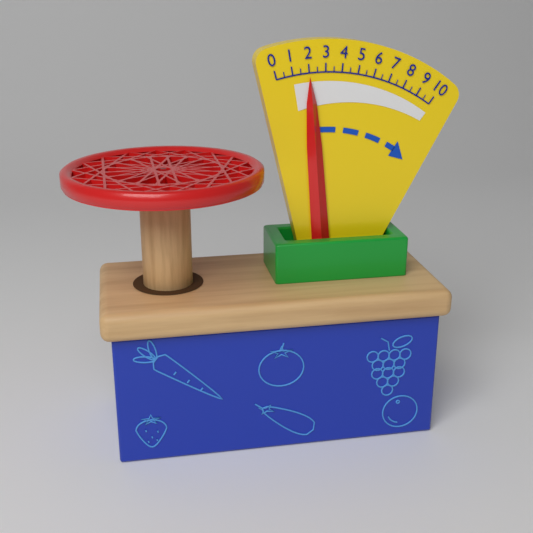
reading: 2.0 (no unit)
